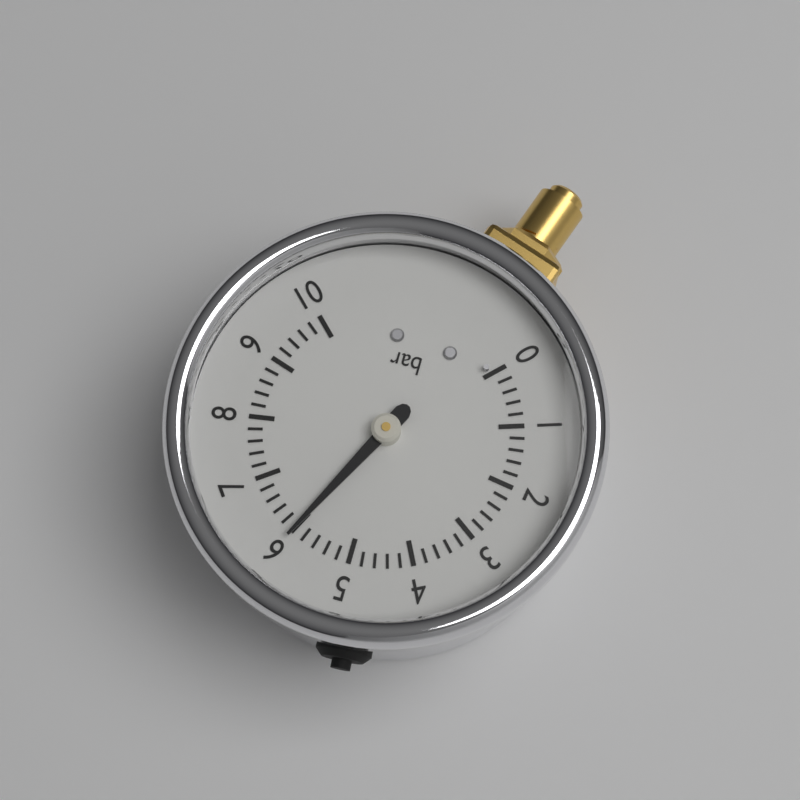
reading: 6.0 bar
